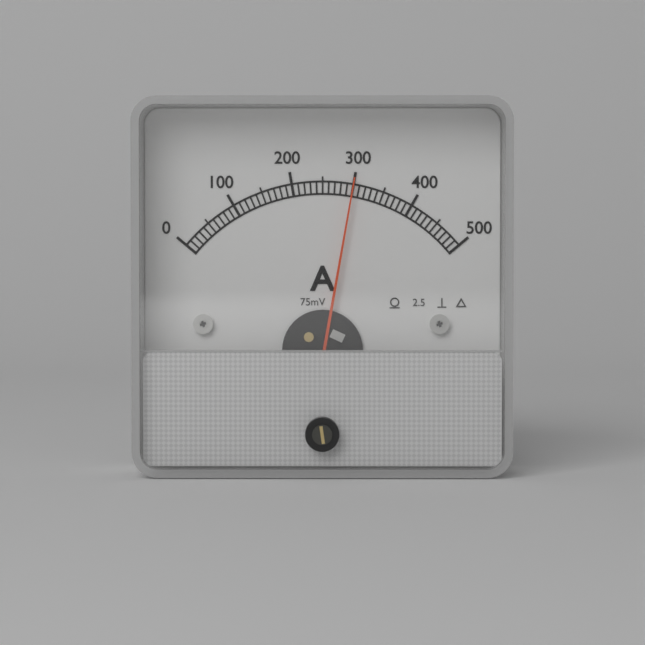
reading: 300 A
